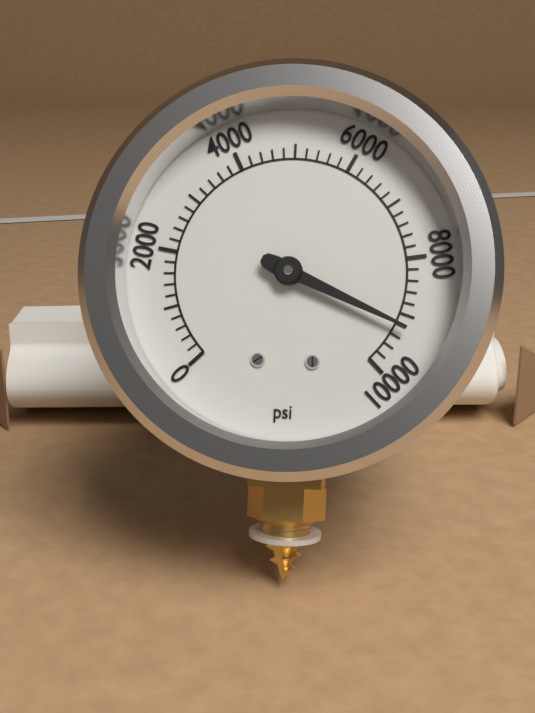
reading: 9200 psi
